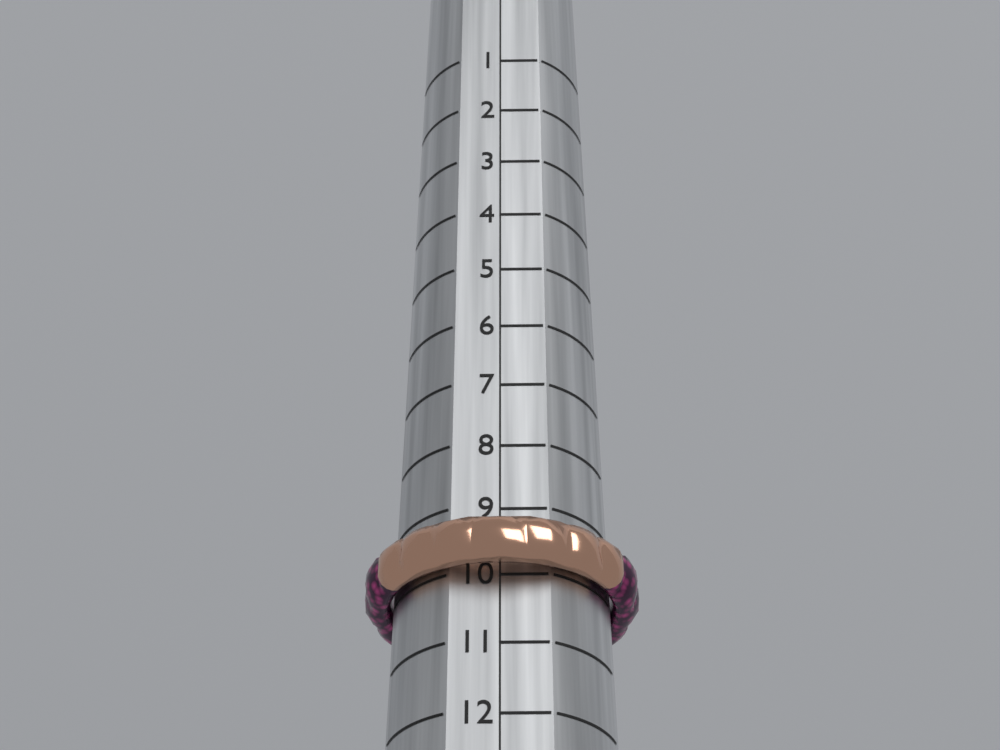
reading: 10 (no unit)
